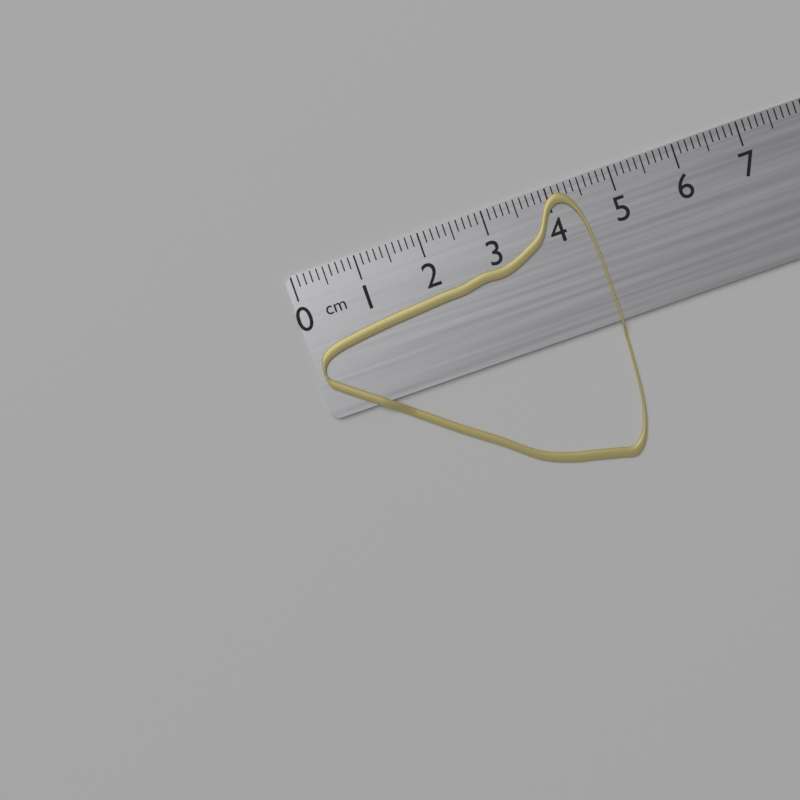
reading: 4.5 cm
